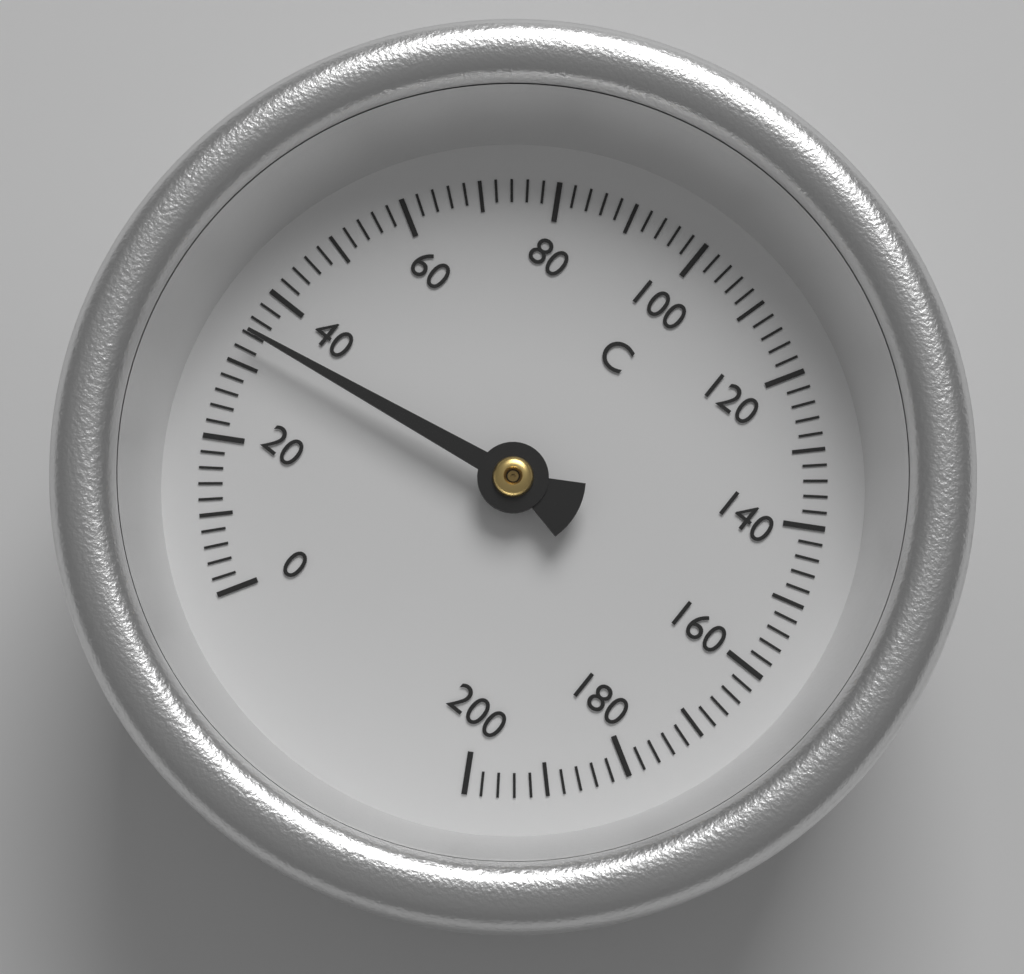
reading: 34 °C
